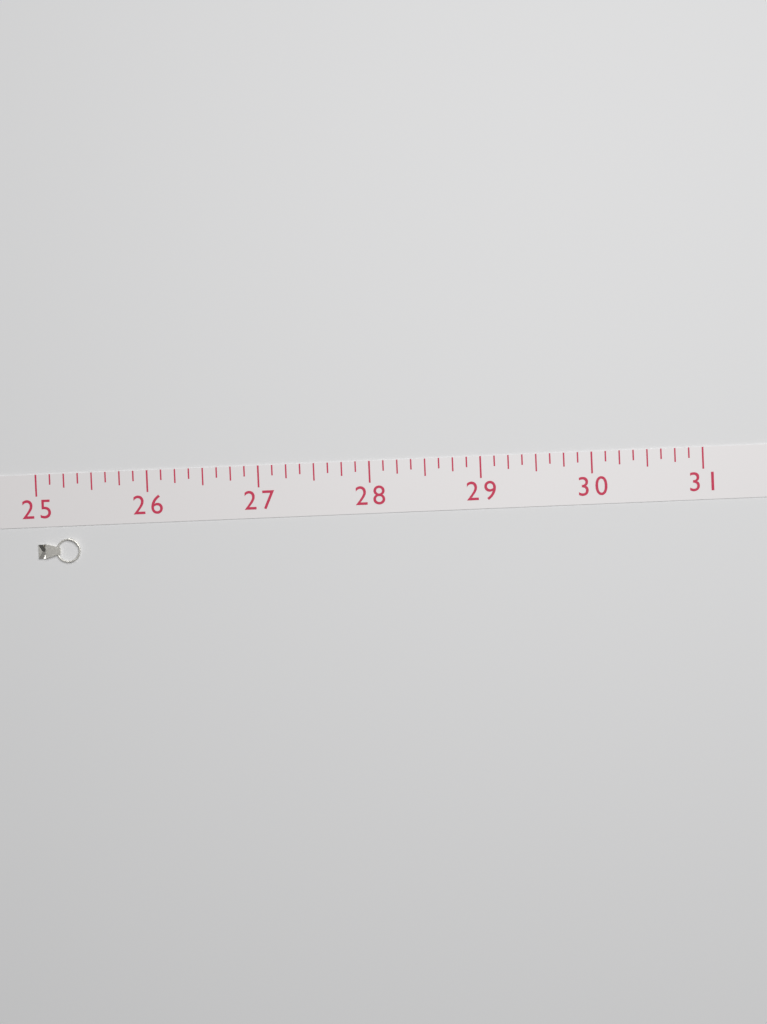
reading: 25.375 (no unit)
